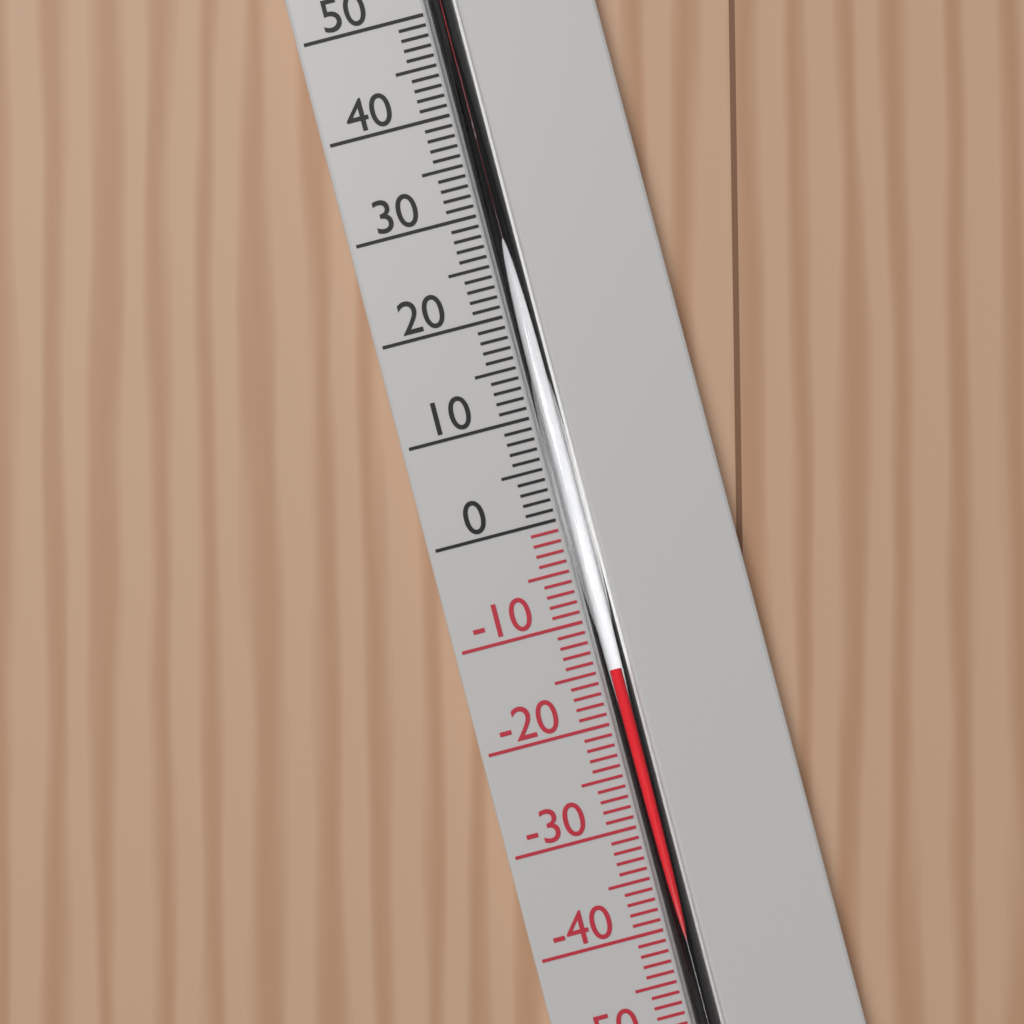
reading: -15 °C
